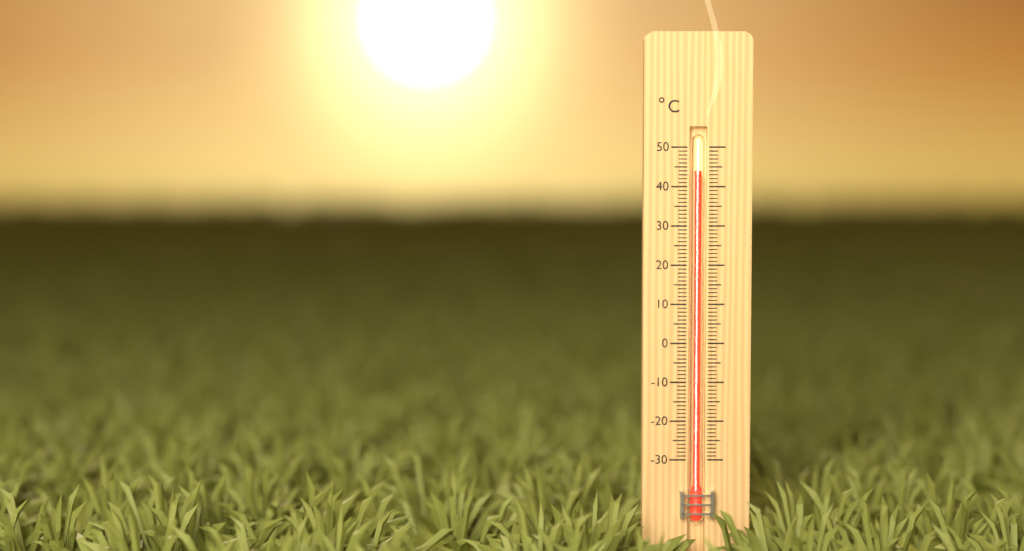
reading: 44 °C
